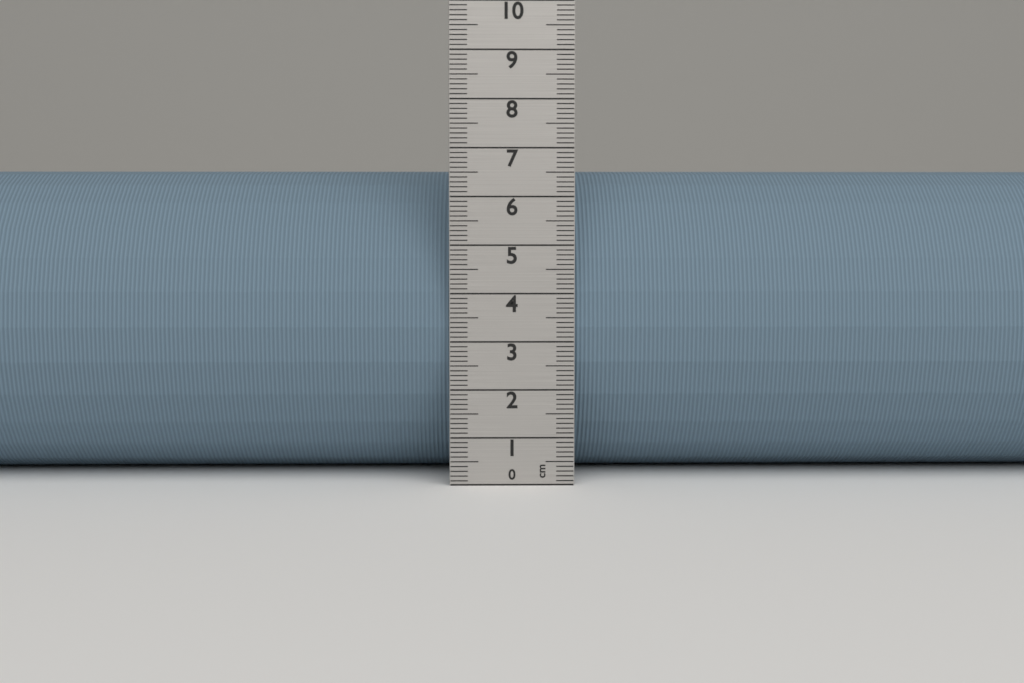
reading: 6.6 cm
